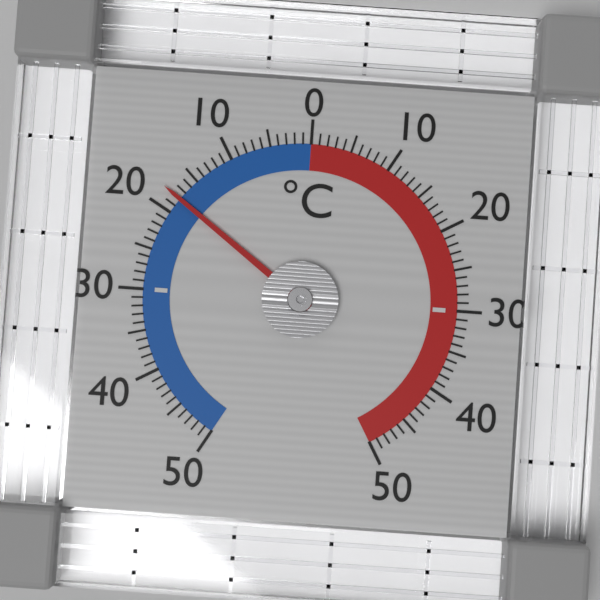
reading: -18 °C
